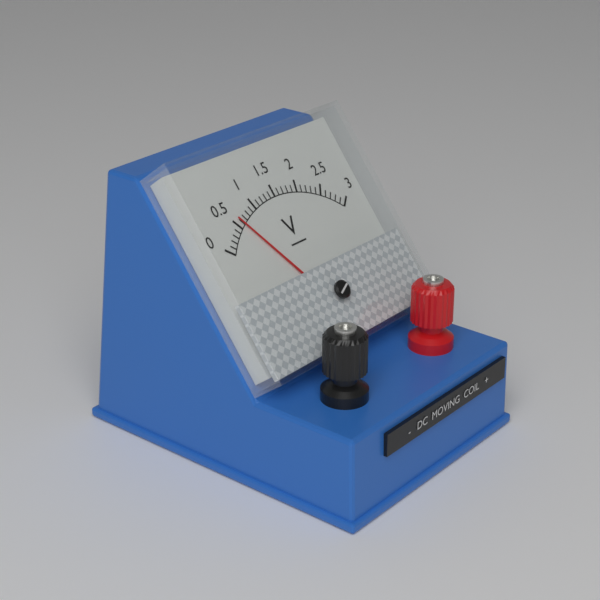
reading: 0.6 V
